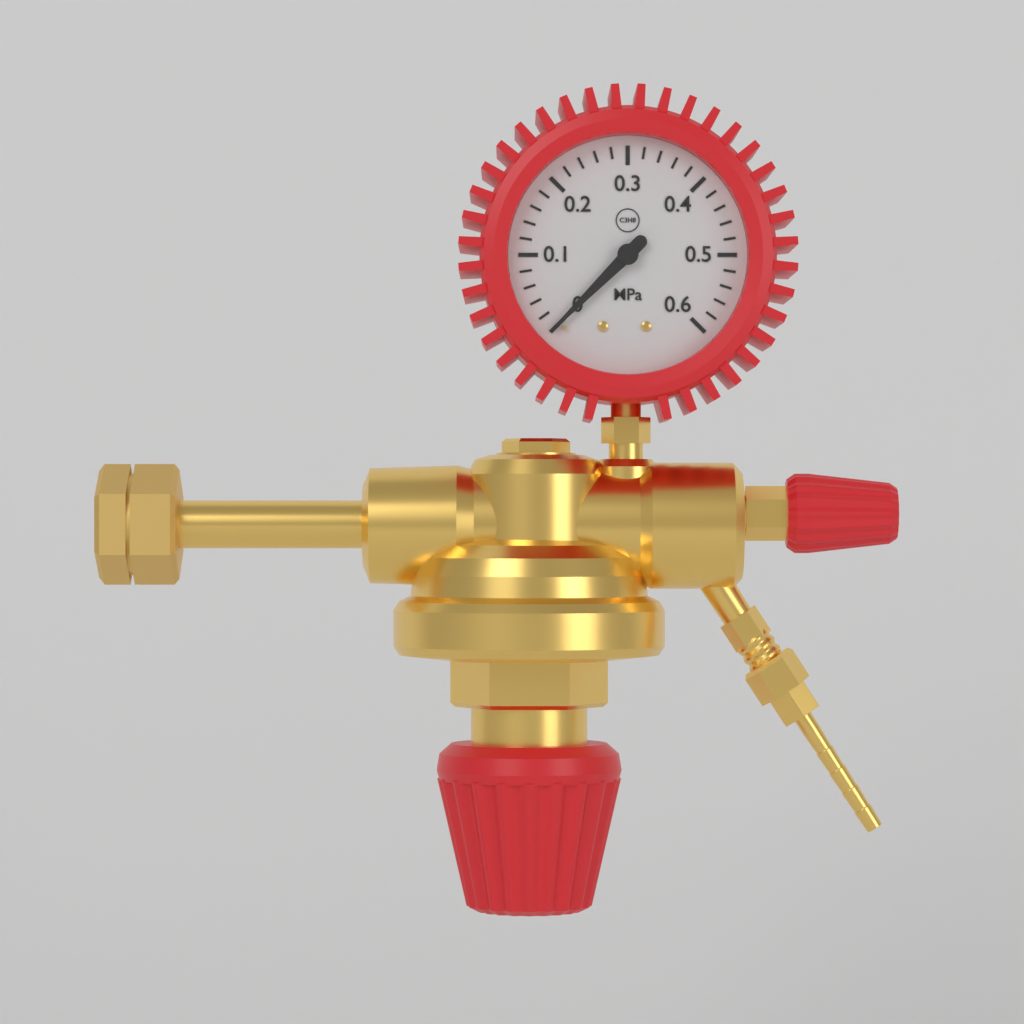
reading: 0.00 MPa
